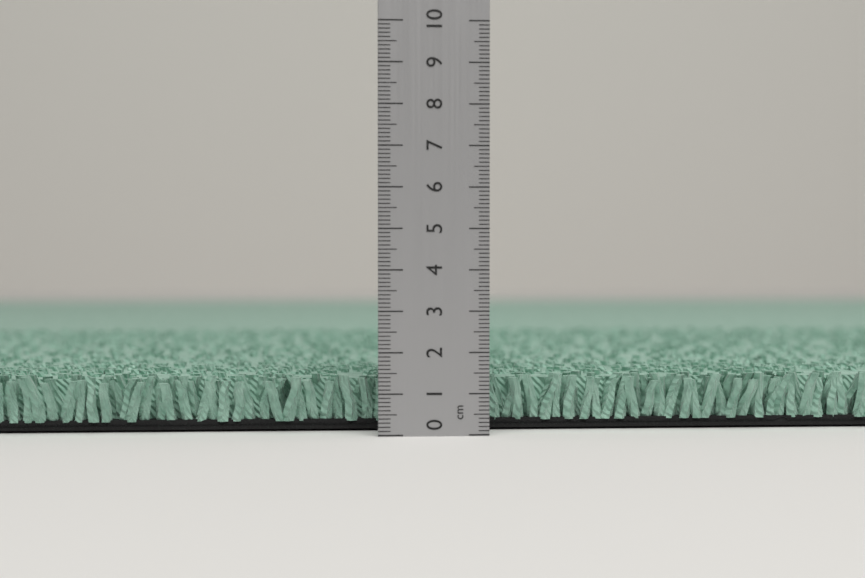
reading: 1.4 cm
